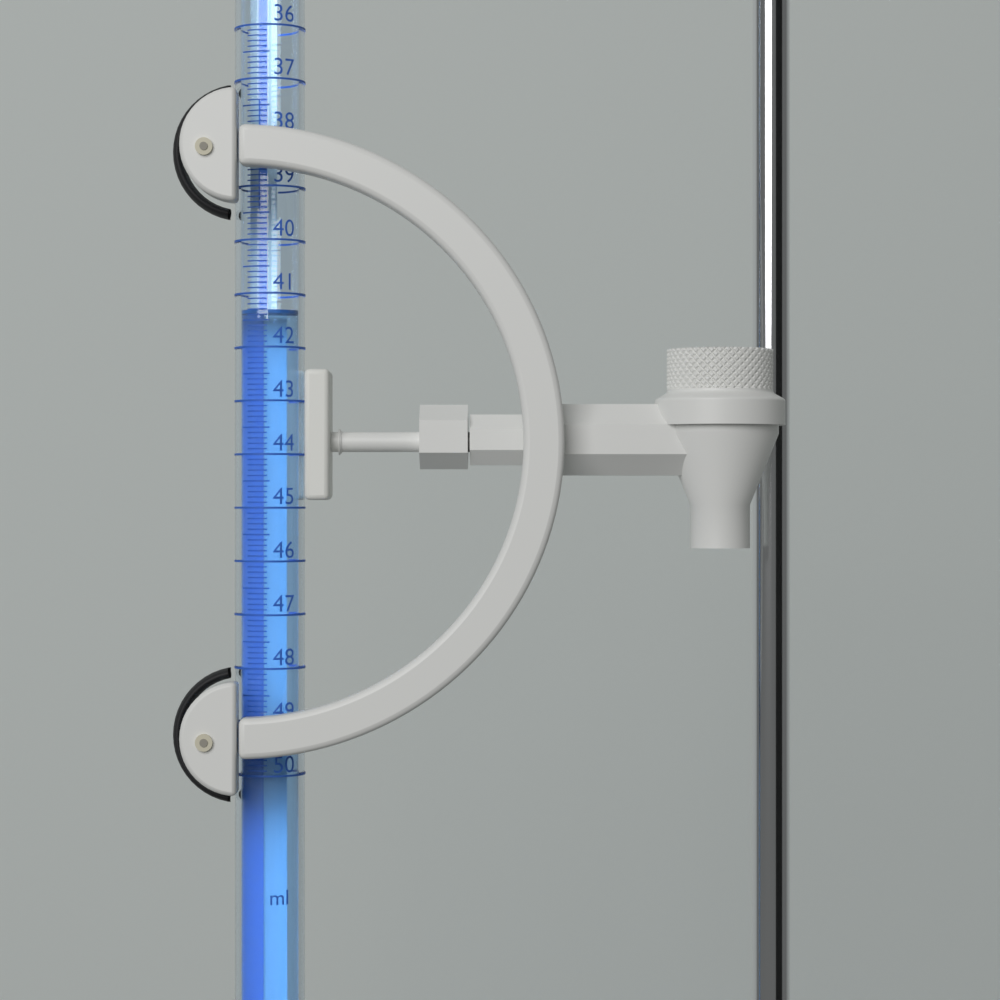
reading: 41.3 ml
